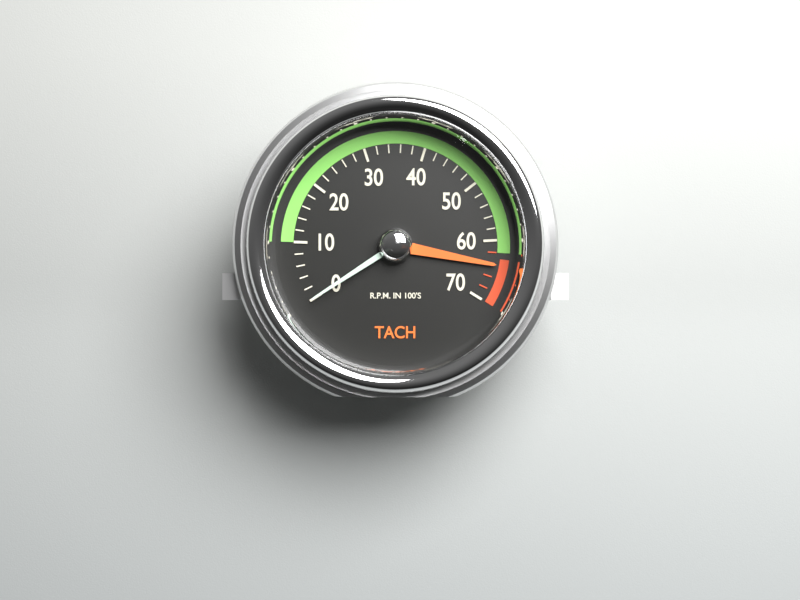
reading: 0 RPM
